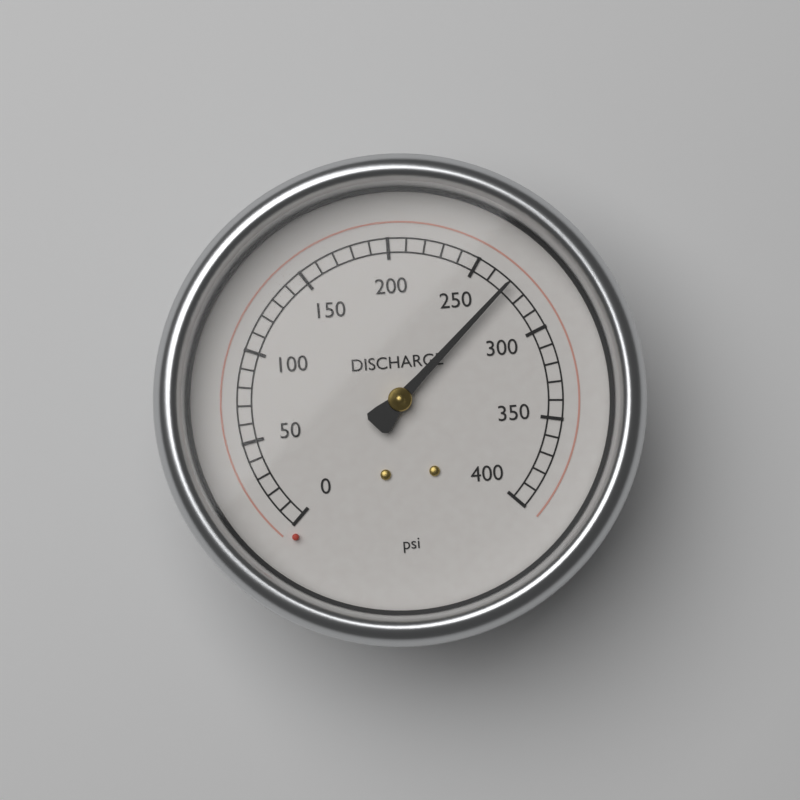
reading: 270 psi
